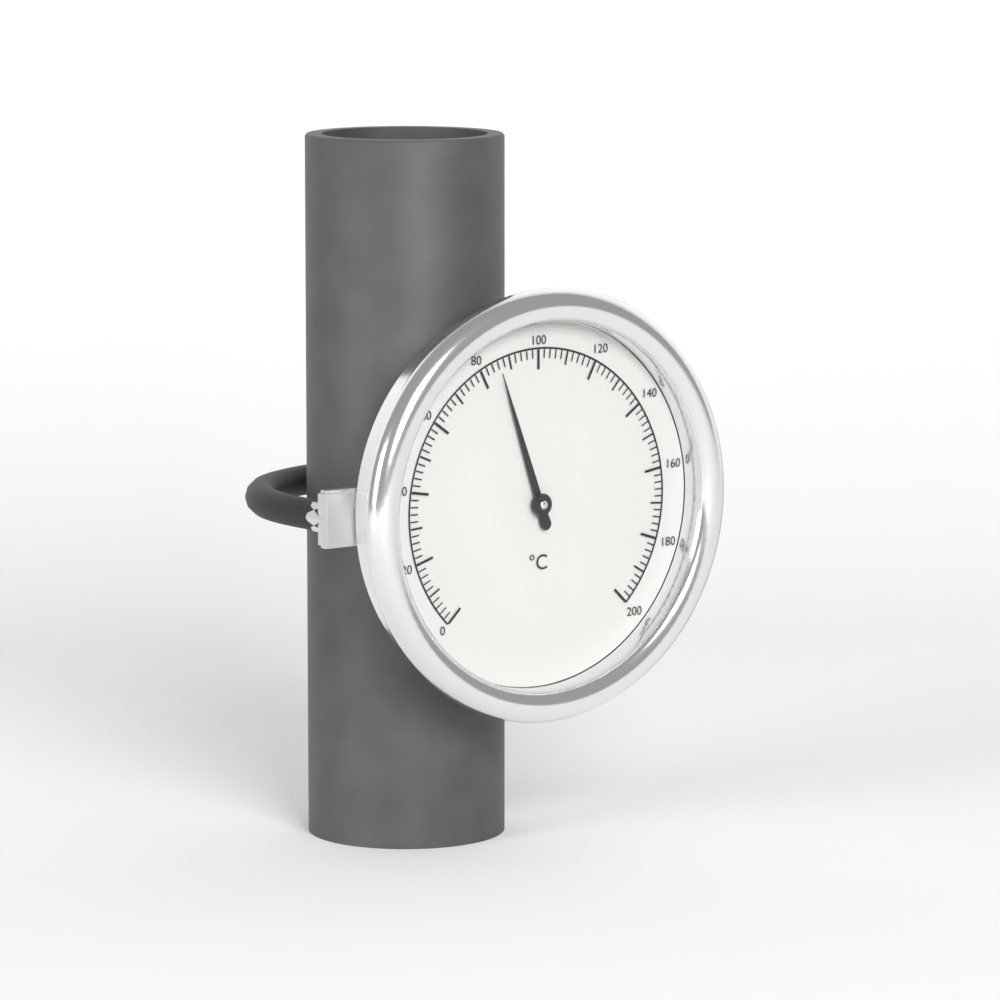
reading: 86 °C
